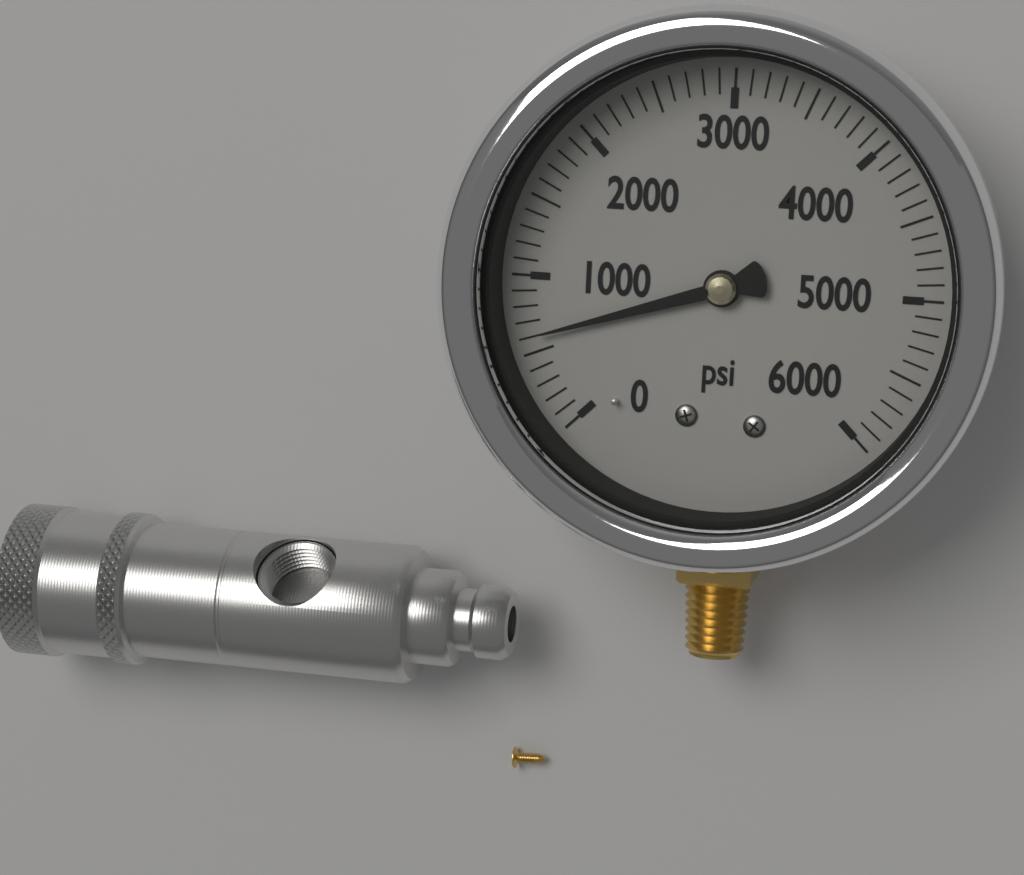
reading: 600 psi
